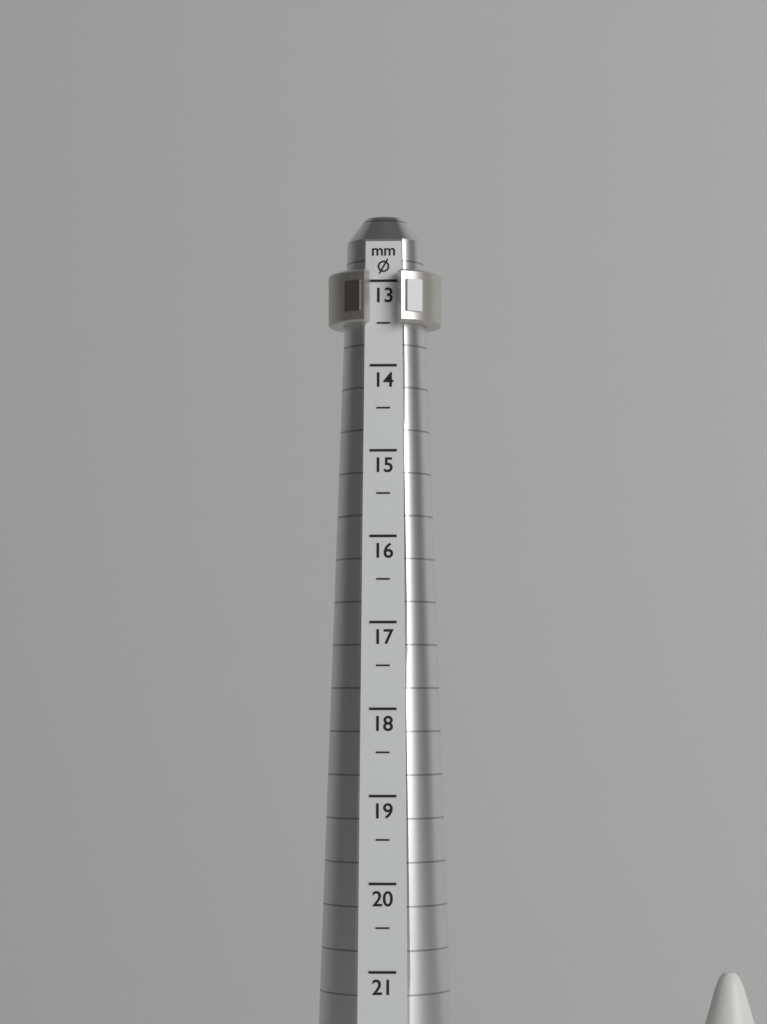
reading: 13.5 mm
